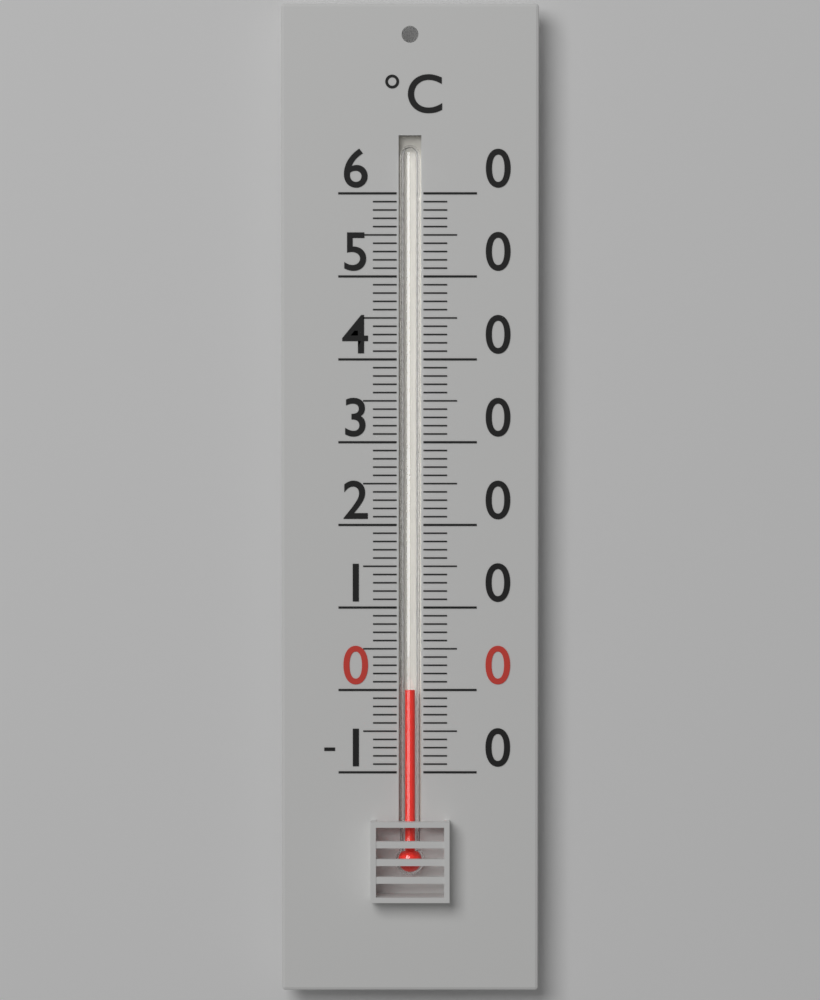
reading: 0 °C
